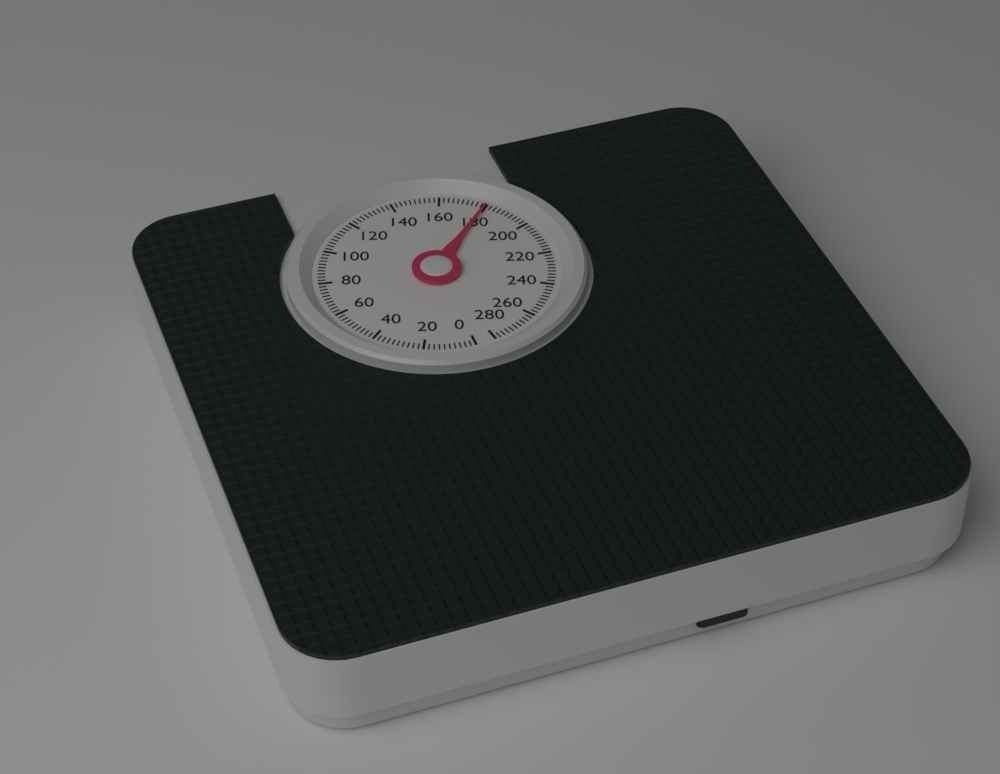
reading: 180 (no unit)
